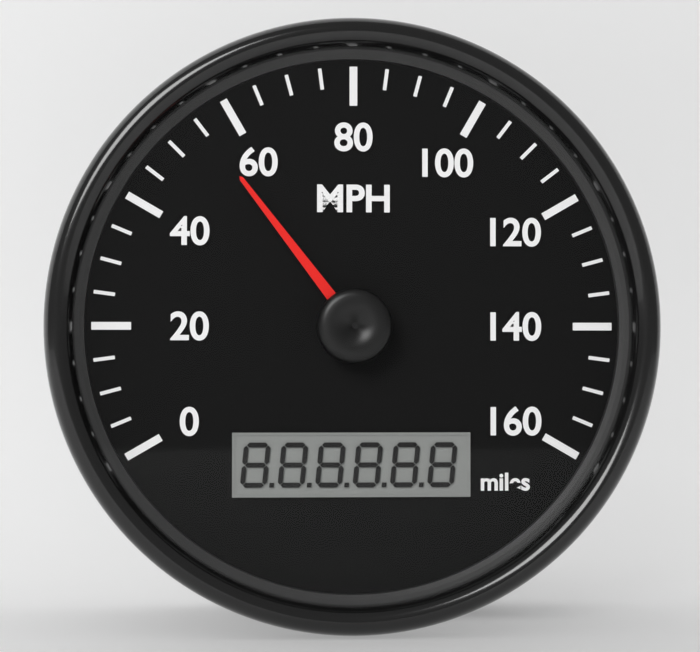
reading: 55 mph
